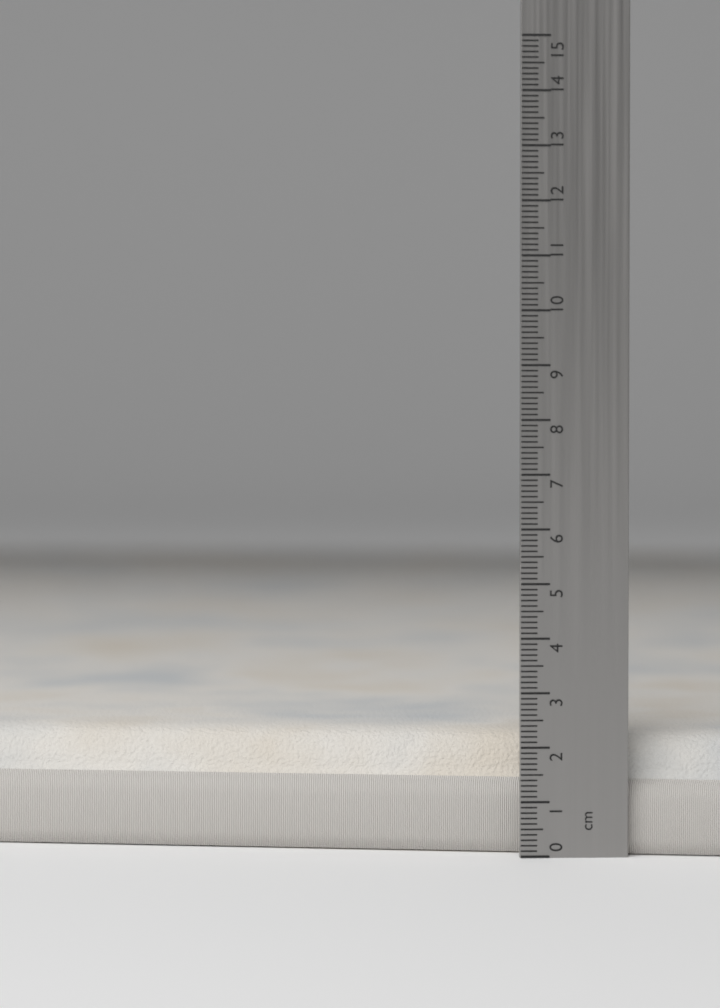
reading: 2.2 cm
